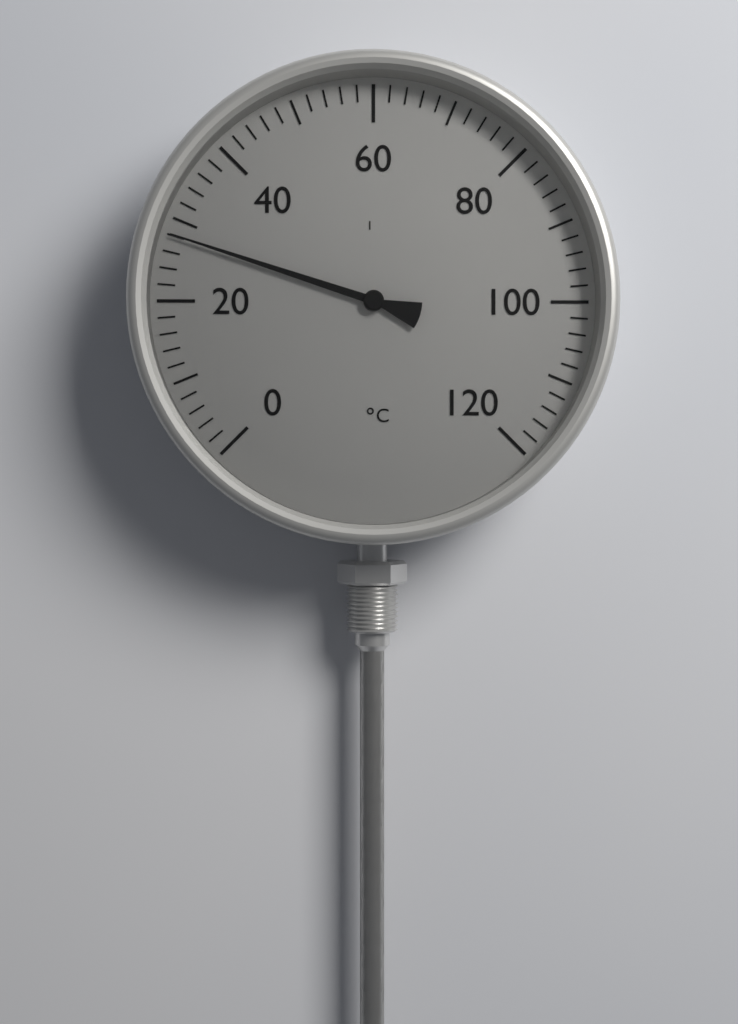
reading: 28 °C
